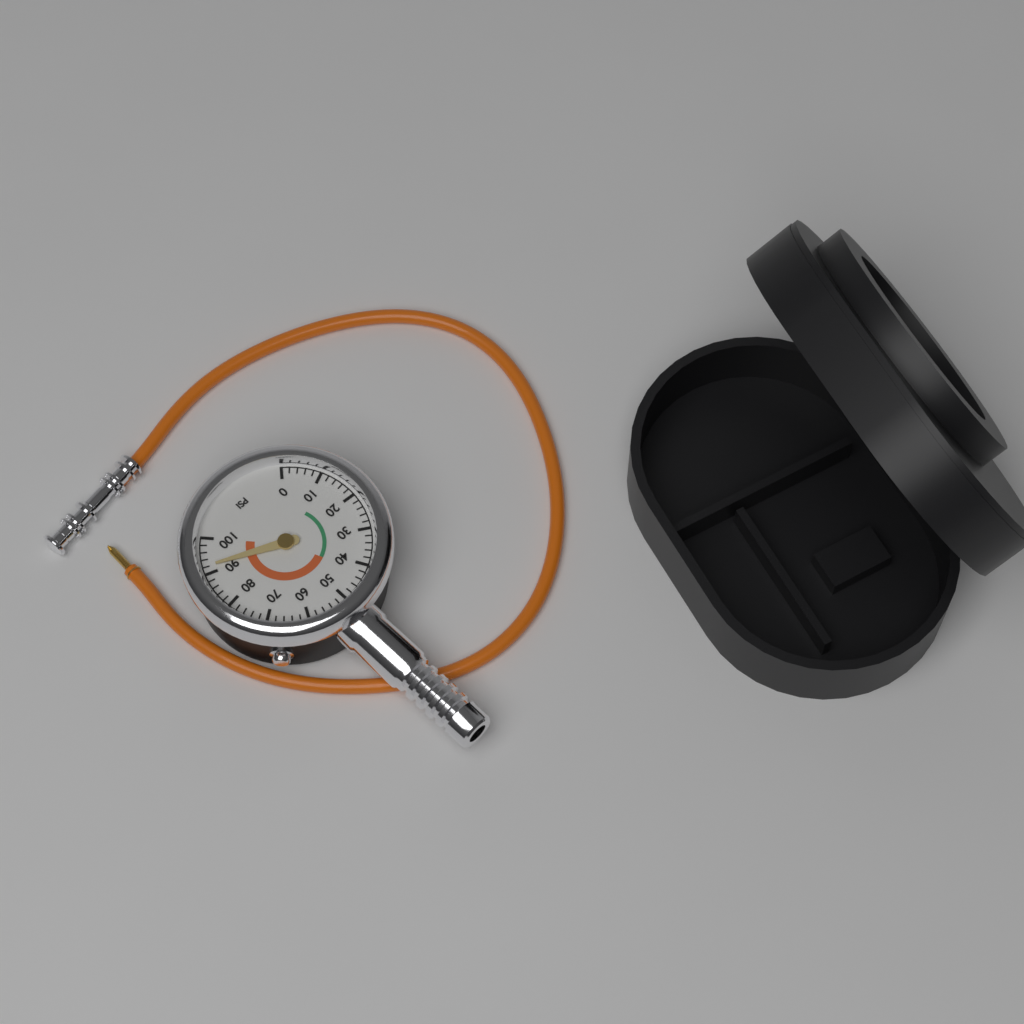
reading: 92 psi
